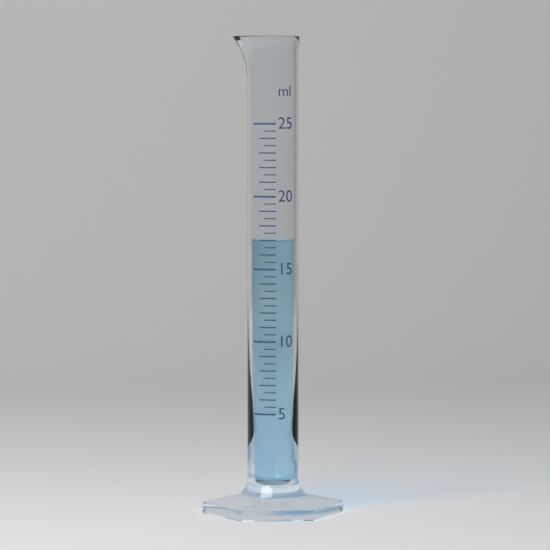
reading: 17.0 ml
